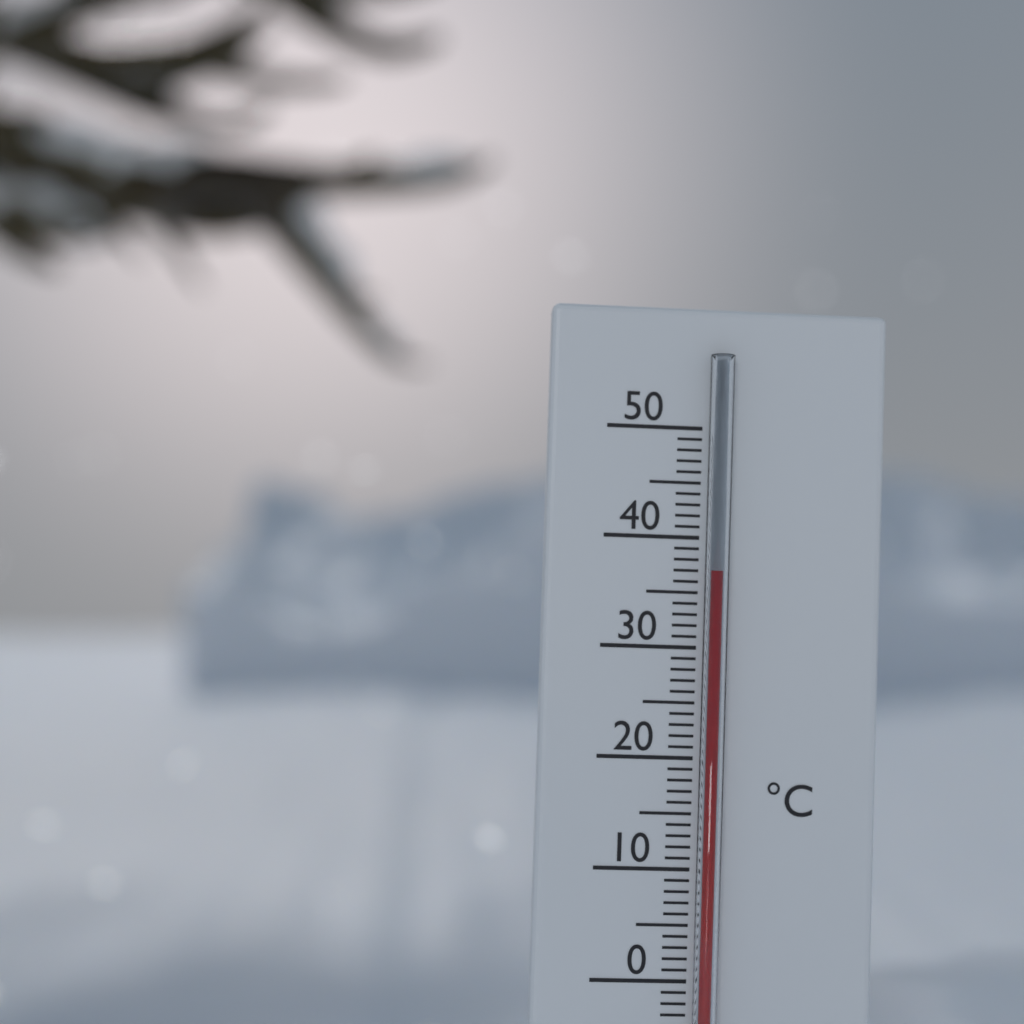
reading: 37 °C
